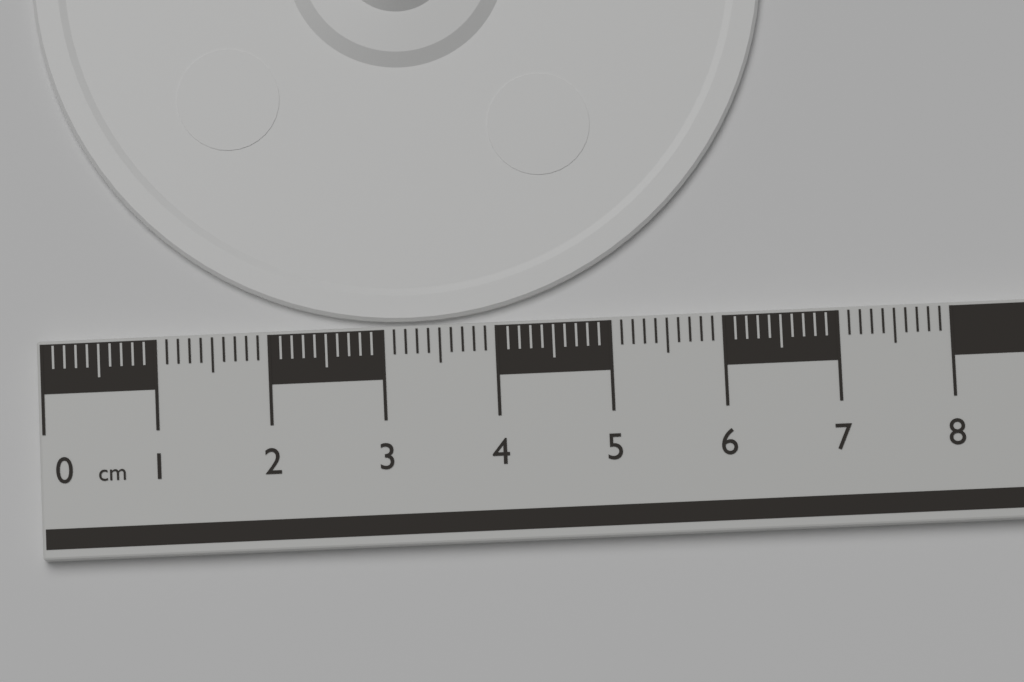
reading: 6.5 cm
